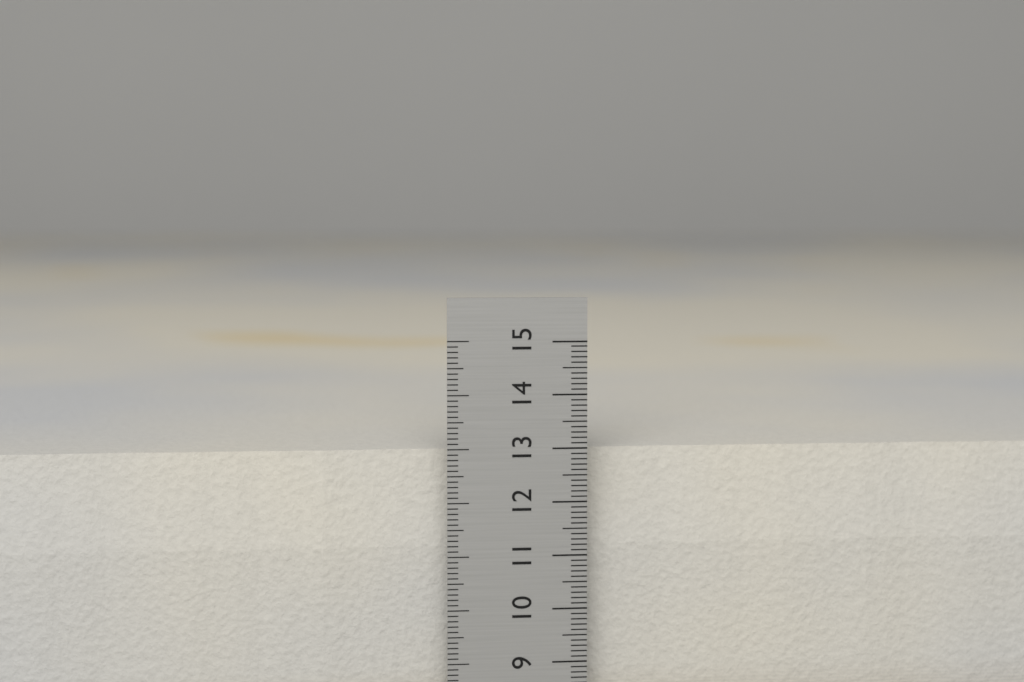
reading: 12.9 cm
